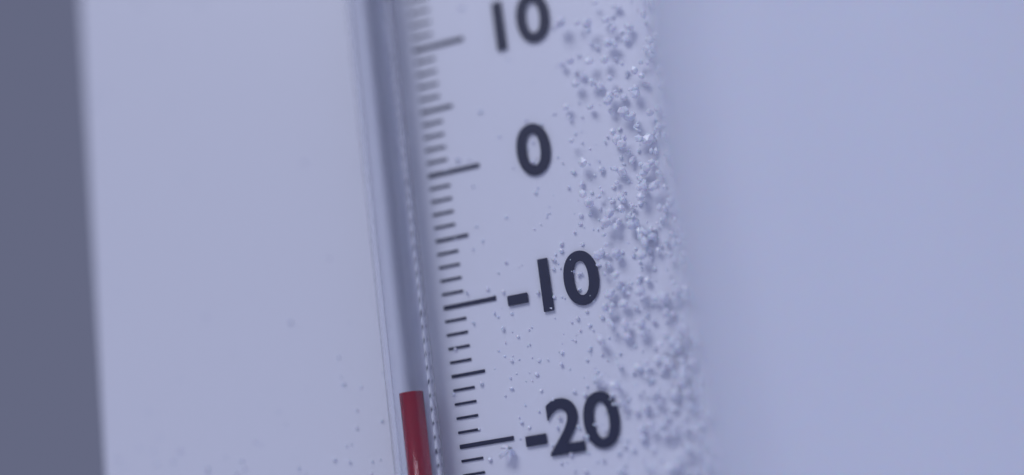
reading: -16 °C
